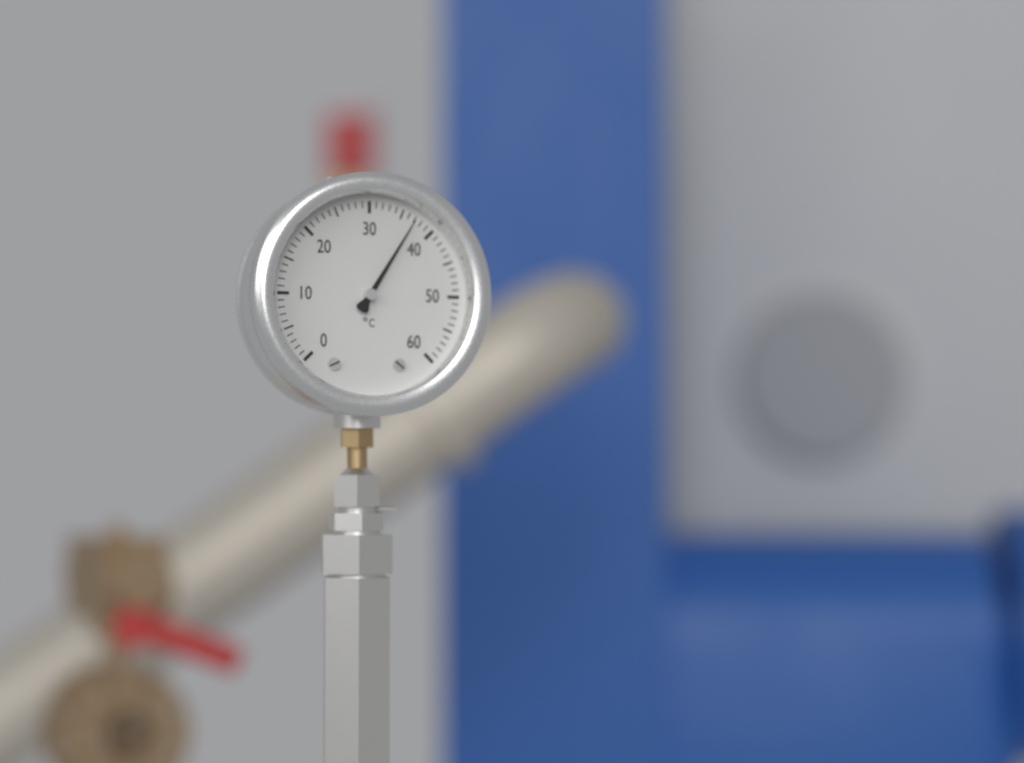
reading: 37 °C
